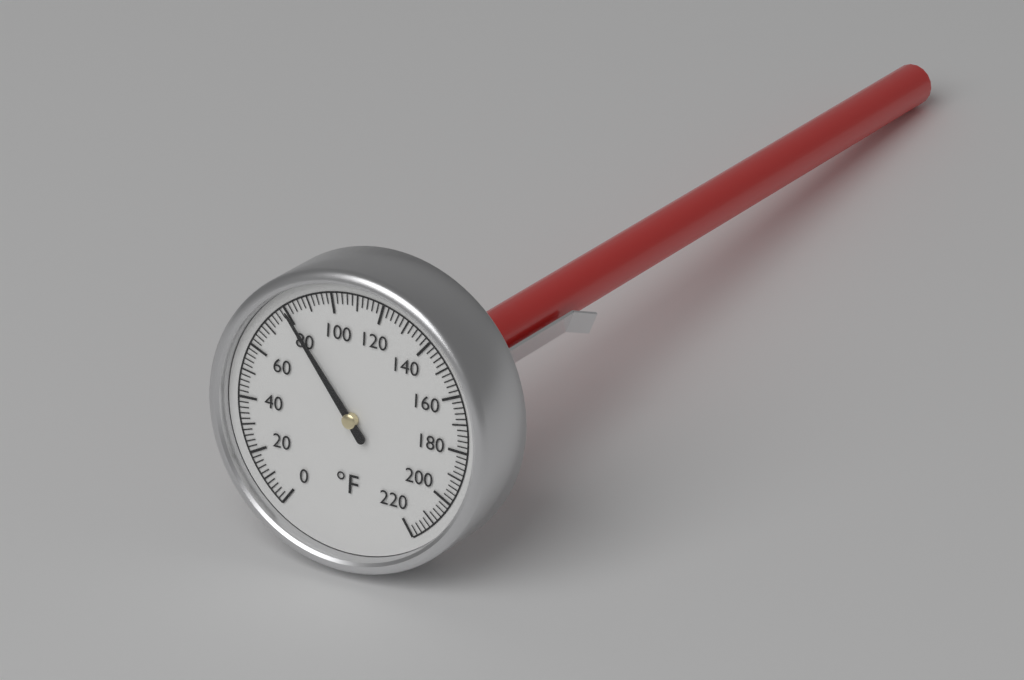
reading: 80 °F
